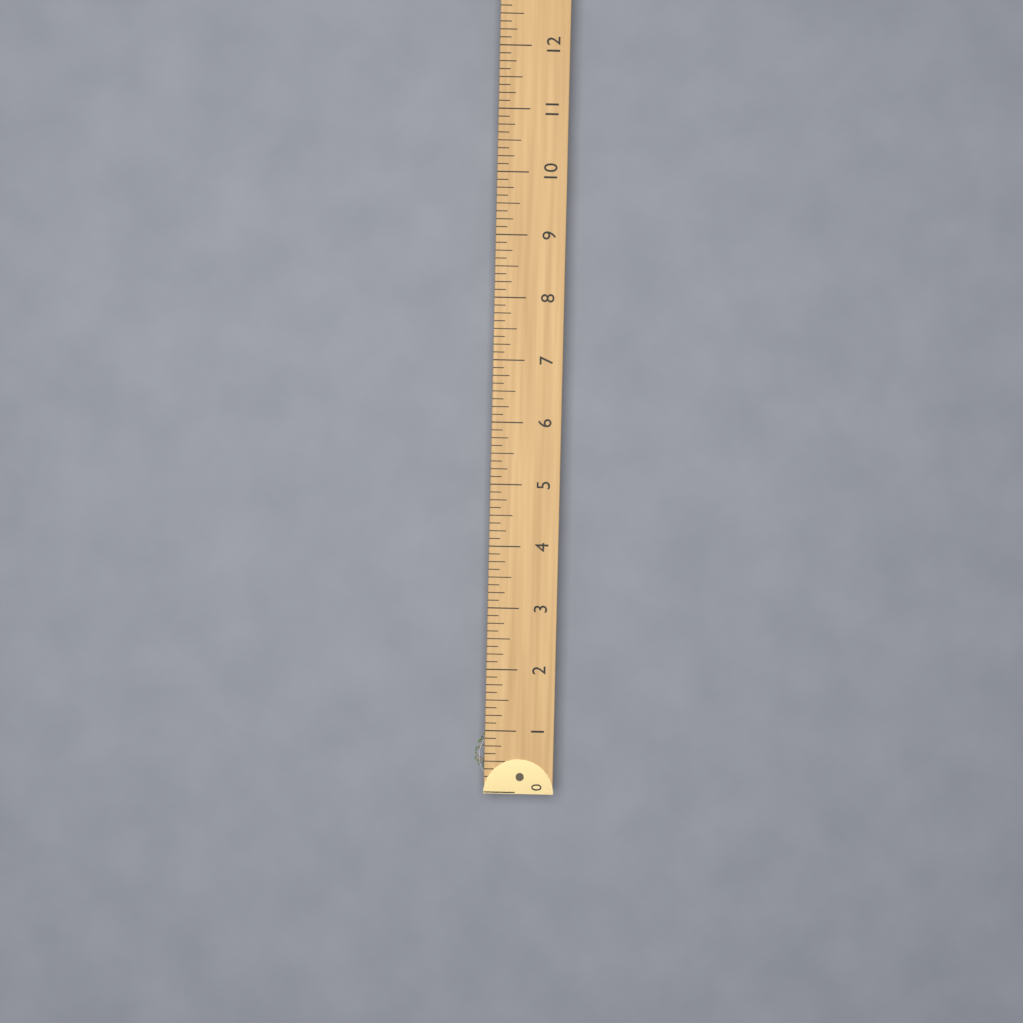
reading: 1.000 (no unit)
